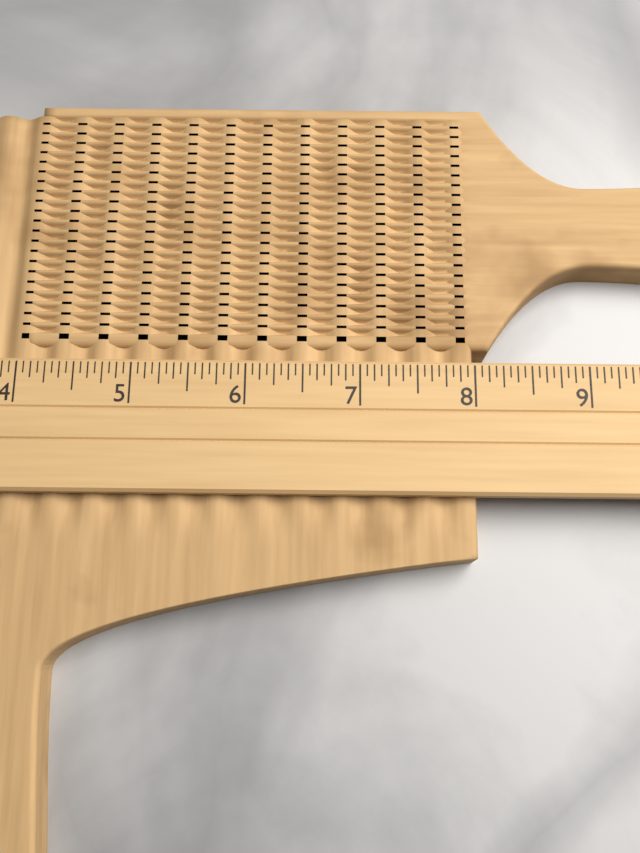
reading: 8.0000 (no unit)
